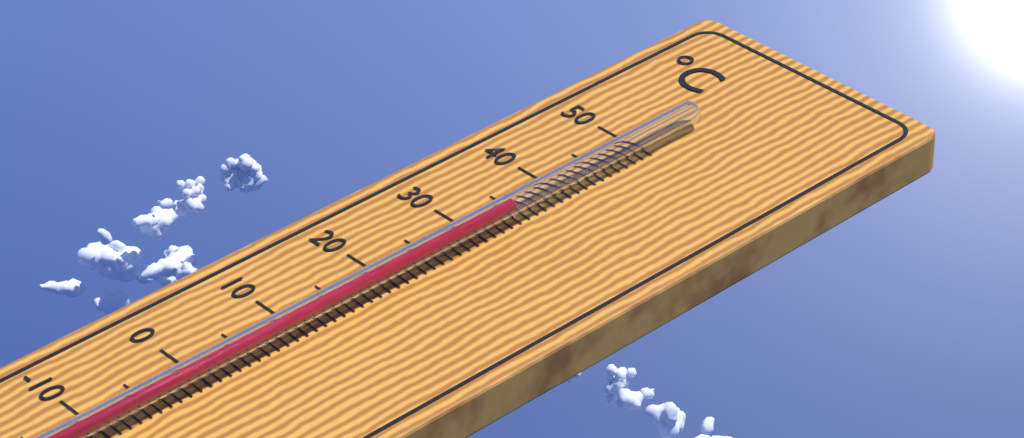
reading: 34 °C
